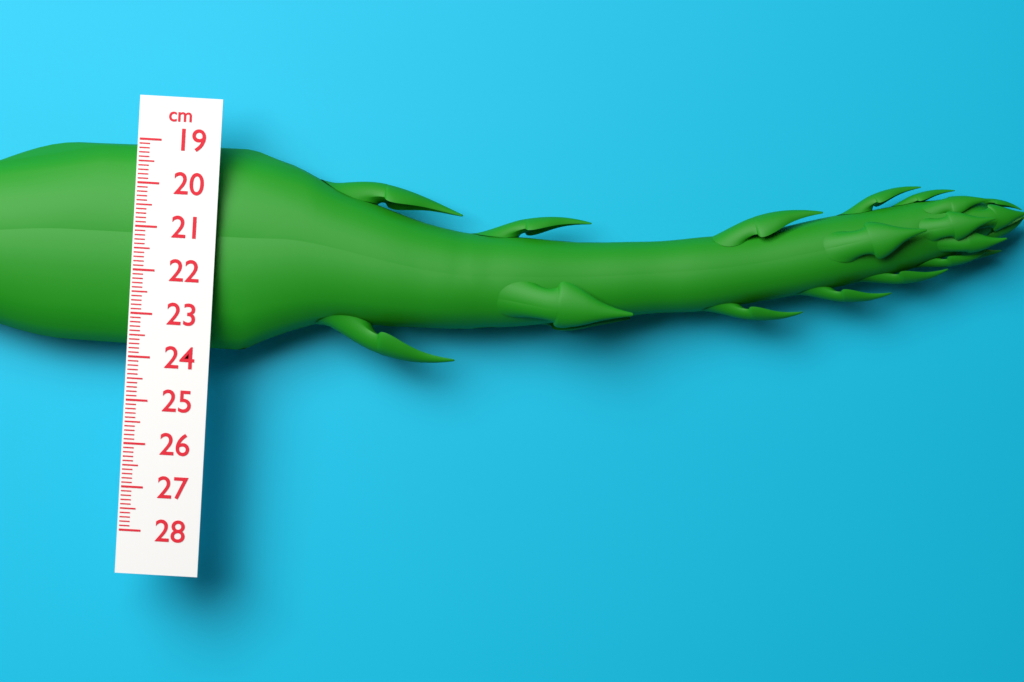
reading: 23.8 cm
